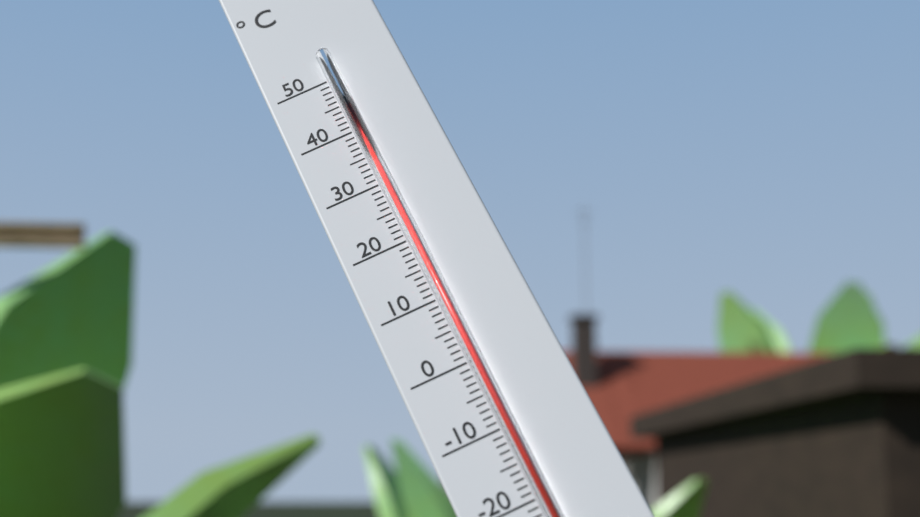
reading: 47 °C
